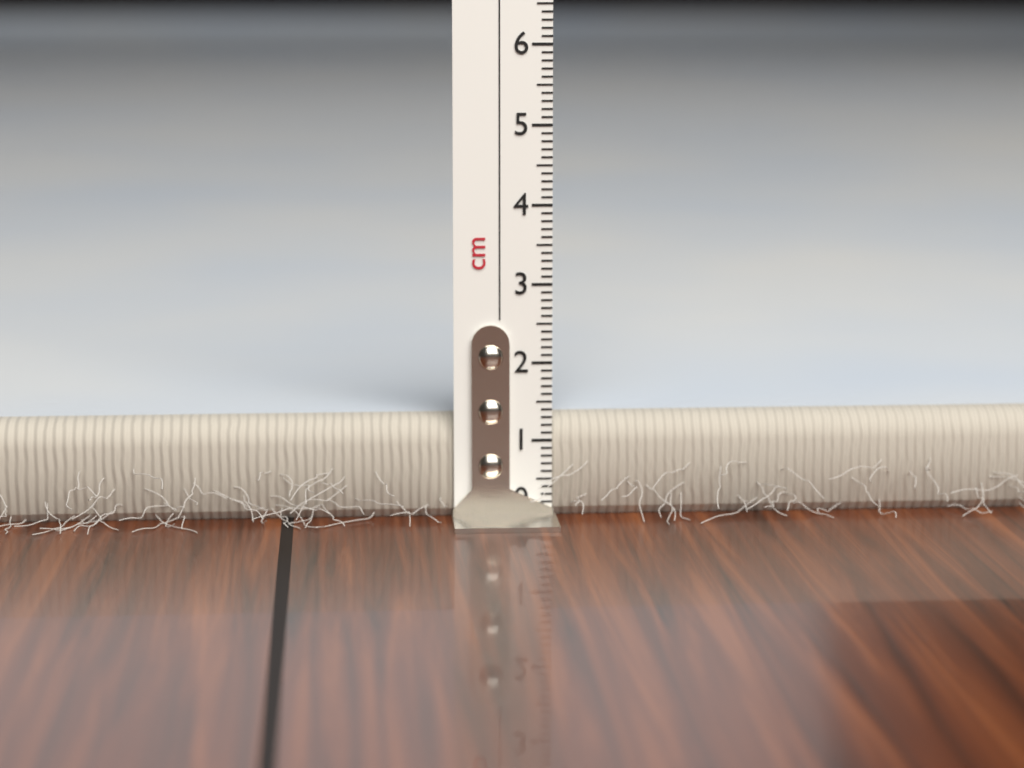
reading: 1.3 cm
